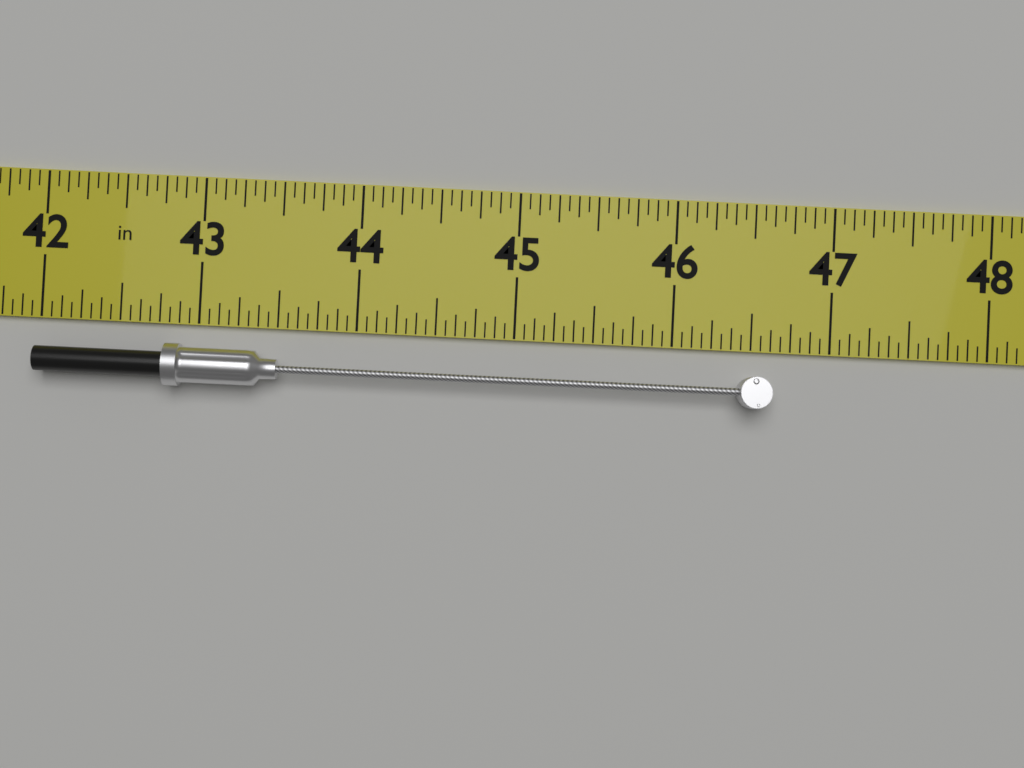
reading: 46.6250 in
